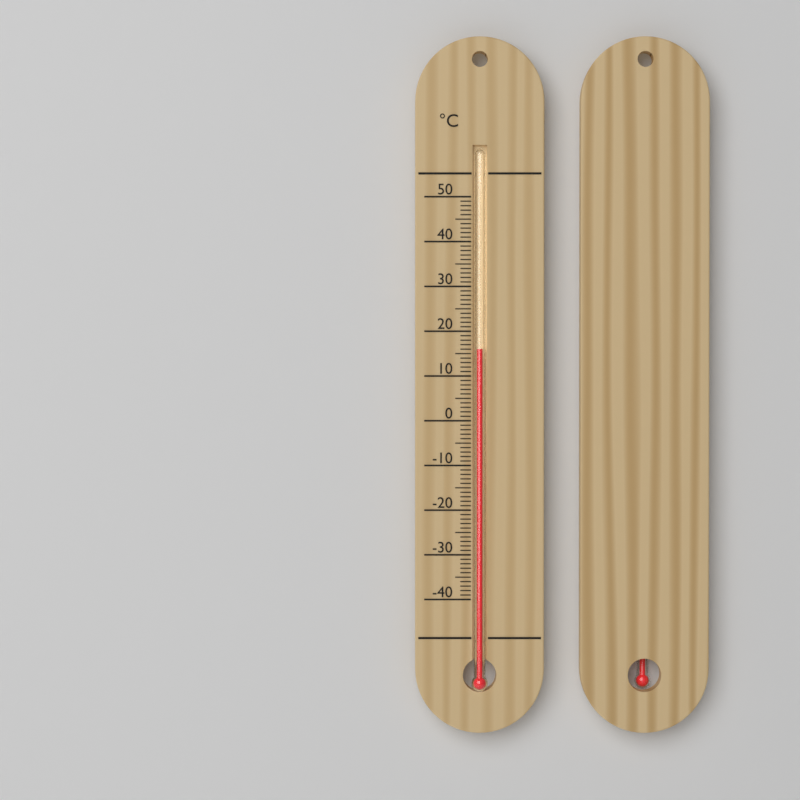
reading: 16 °C
